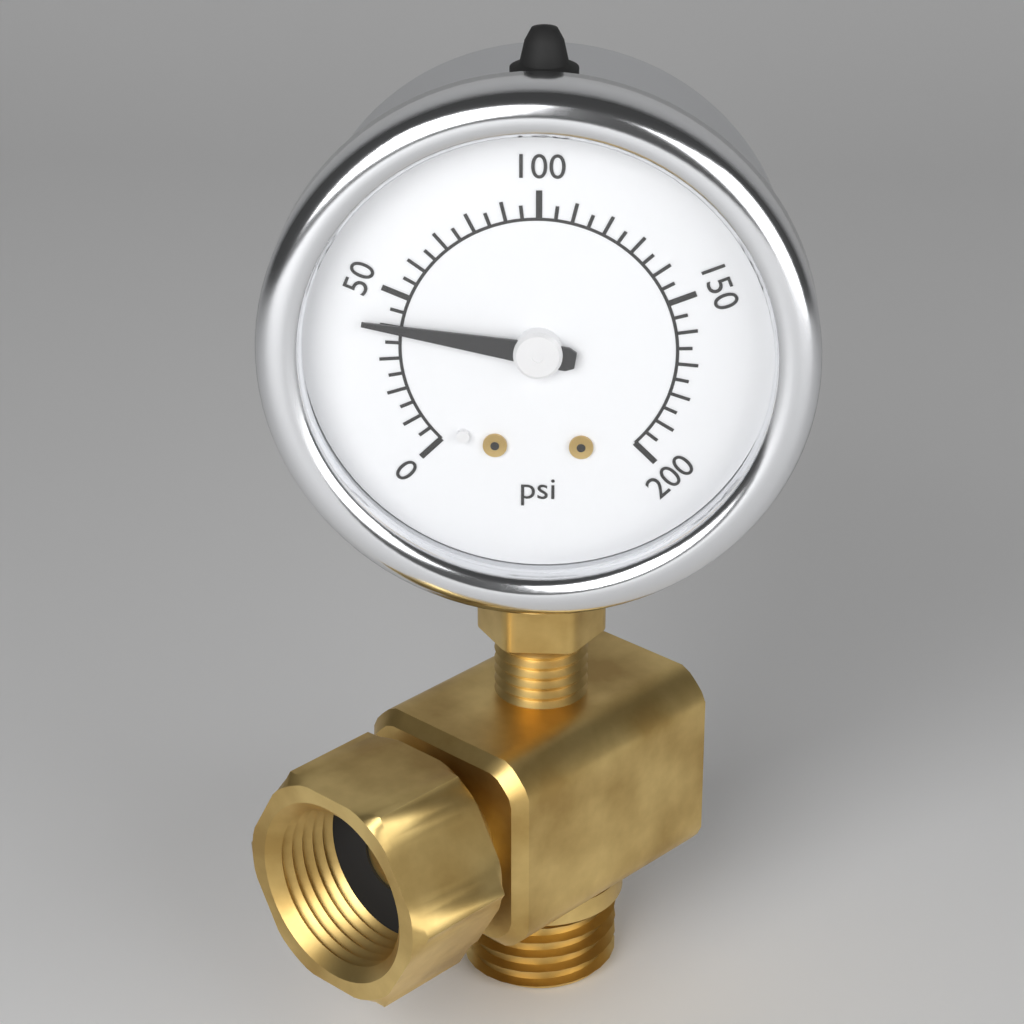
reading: 40 psi
